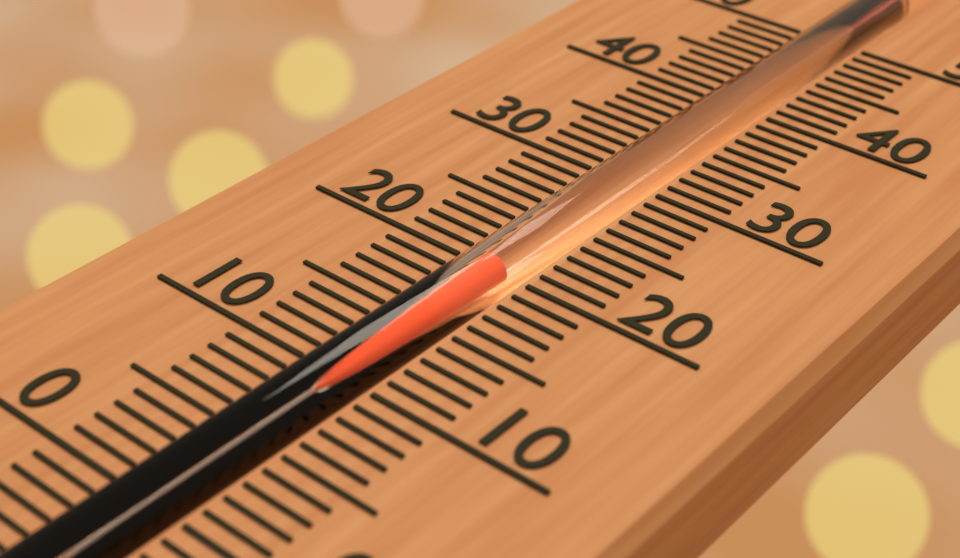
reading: 20 °C
